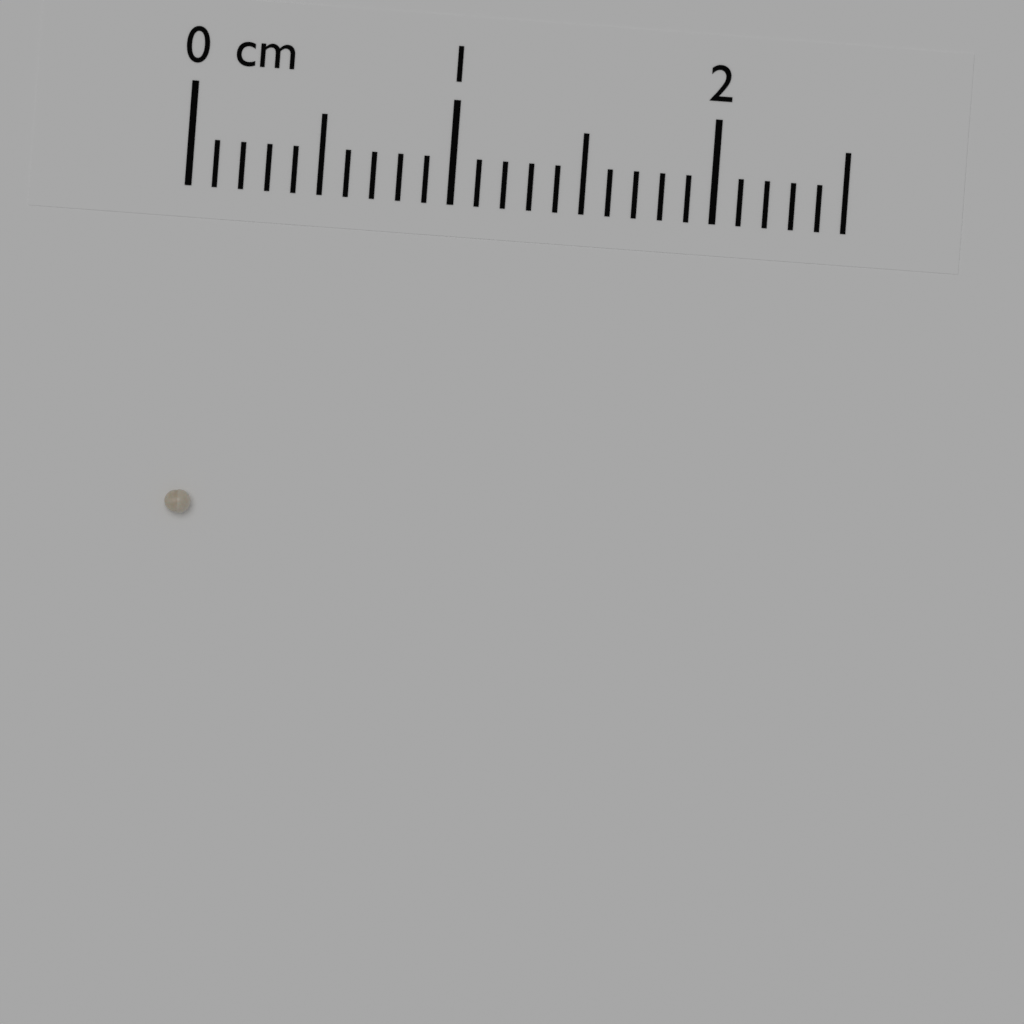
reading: 0.1 cm
